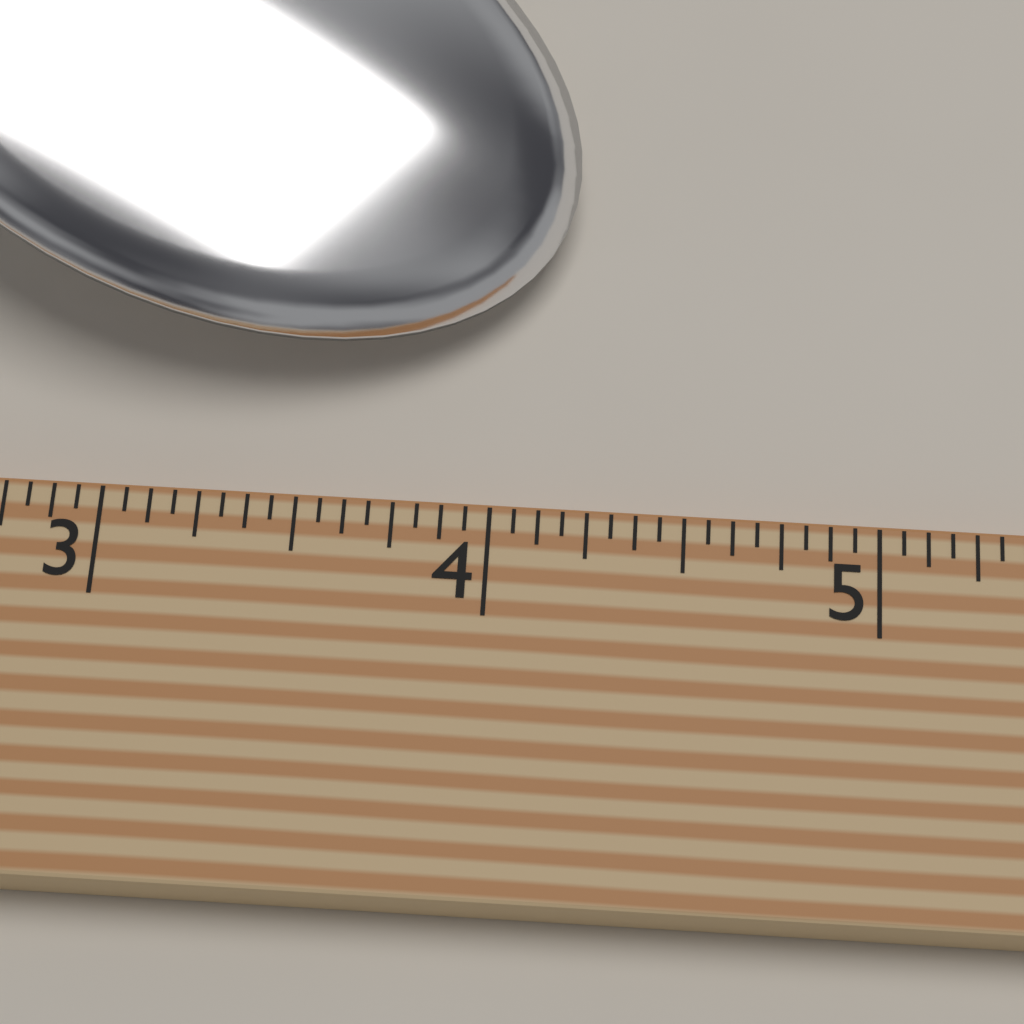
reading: 4.1875 (no unit)
